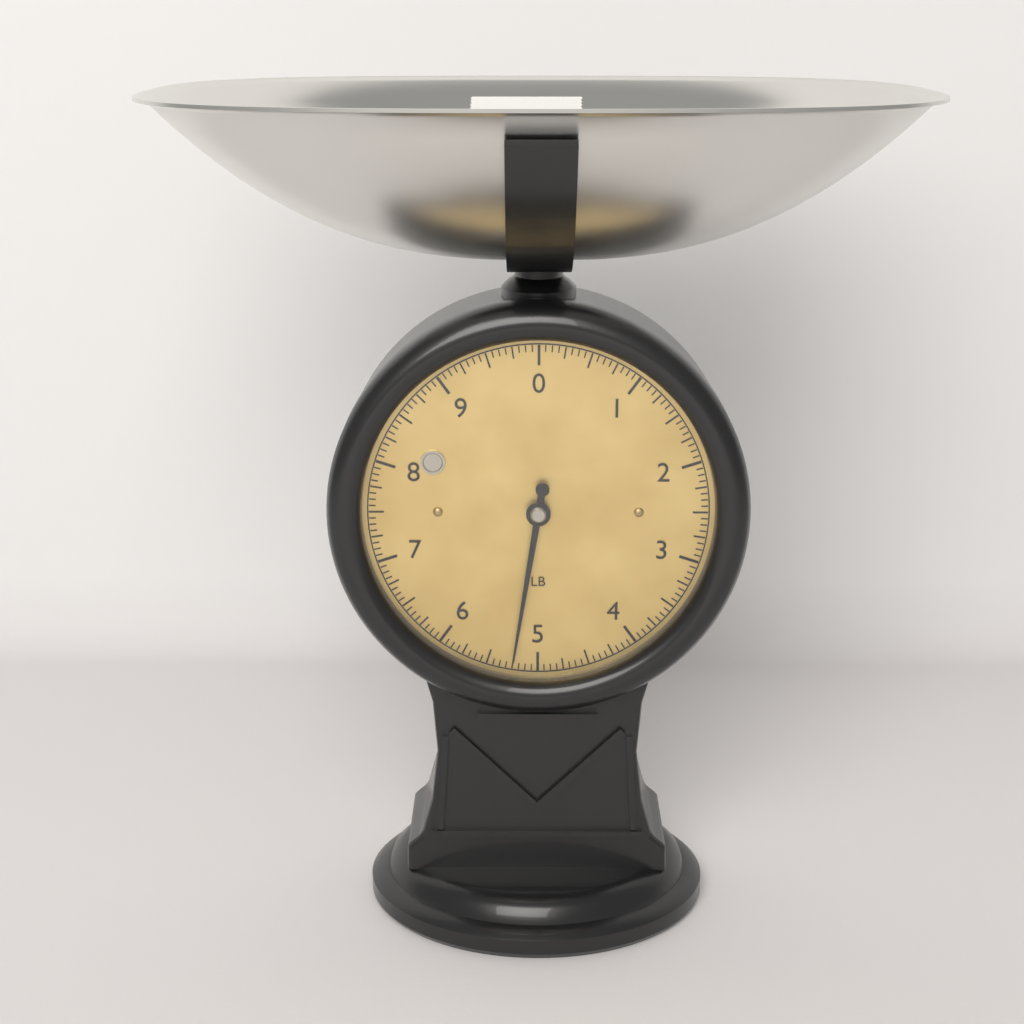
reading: 5.2500 lb
